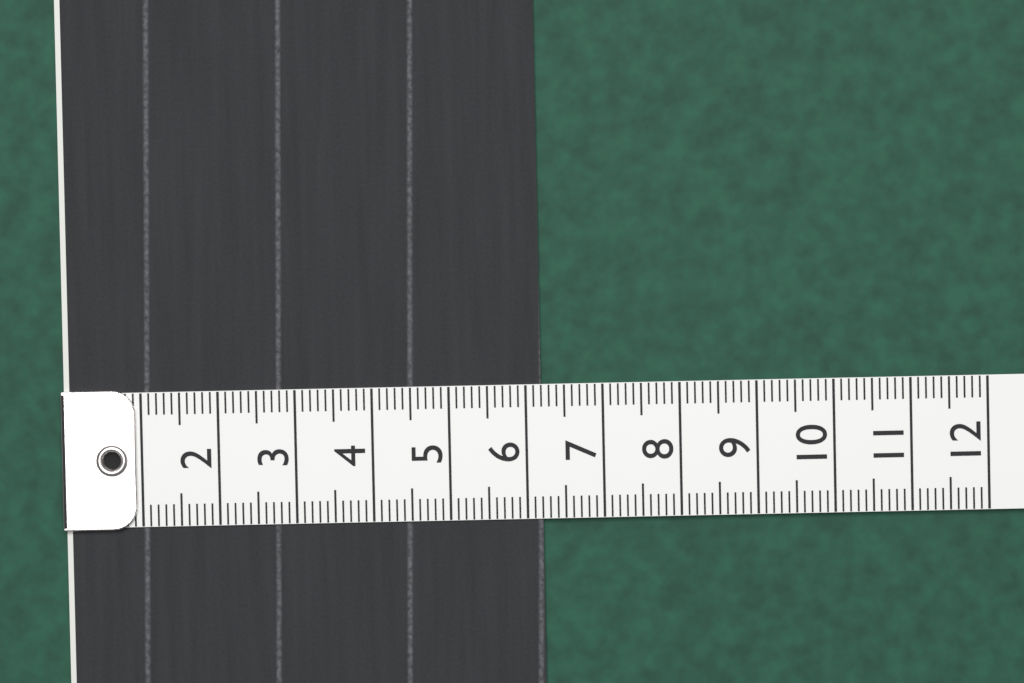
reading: 6.2 (no unit)
